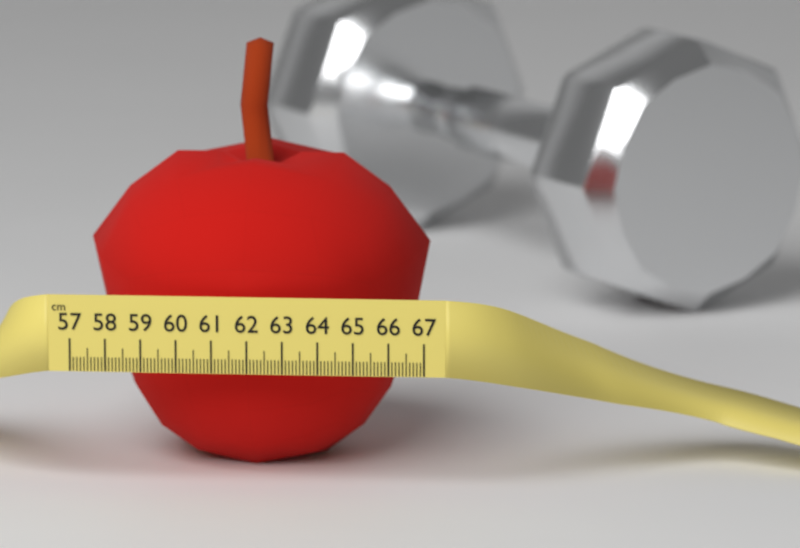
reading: 66.8 cm
